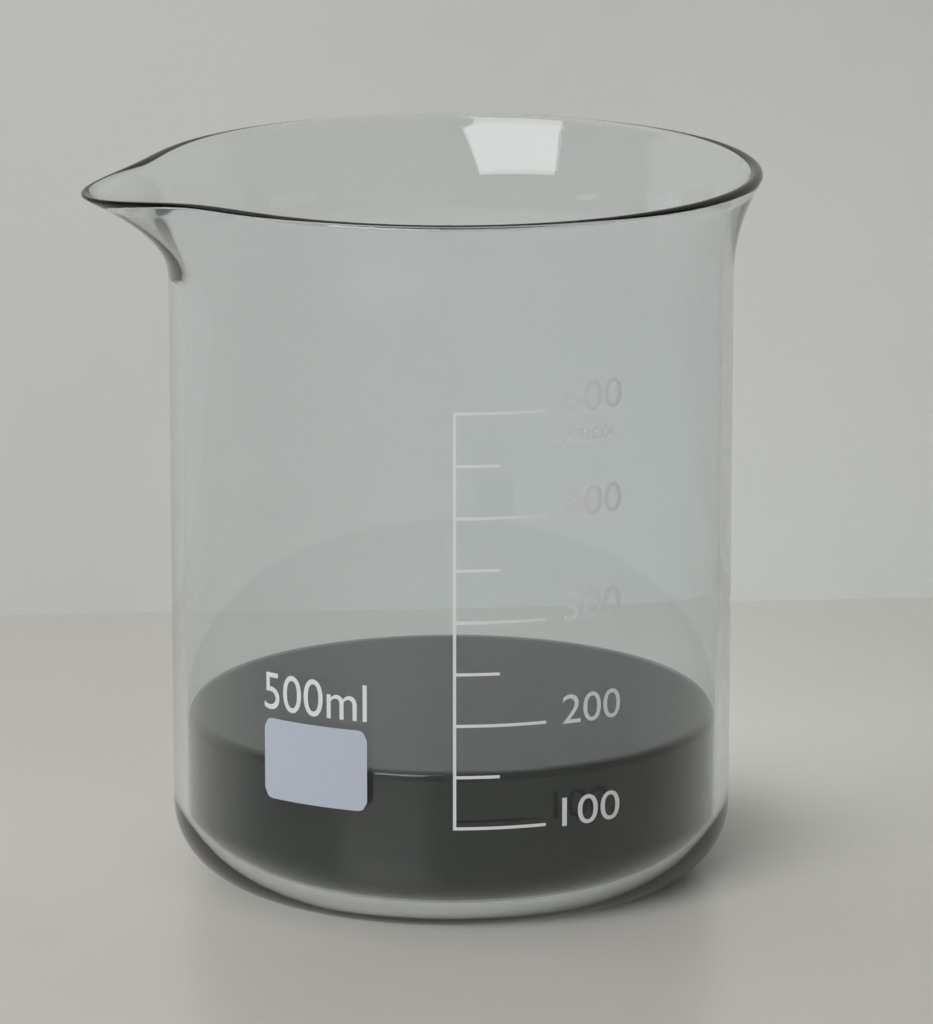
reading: 150 ml
